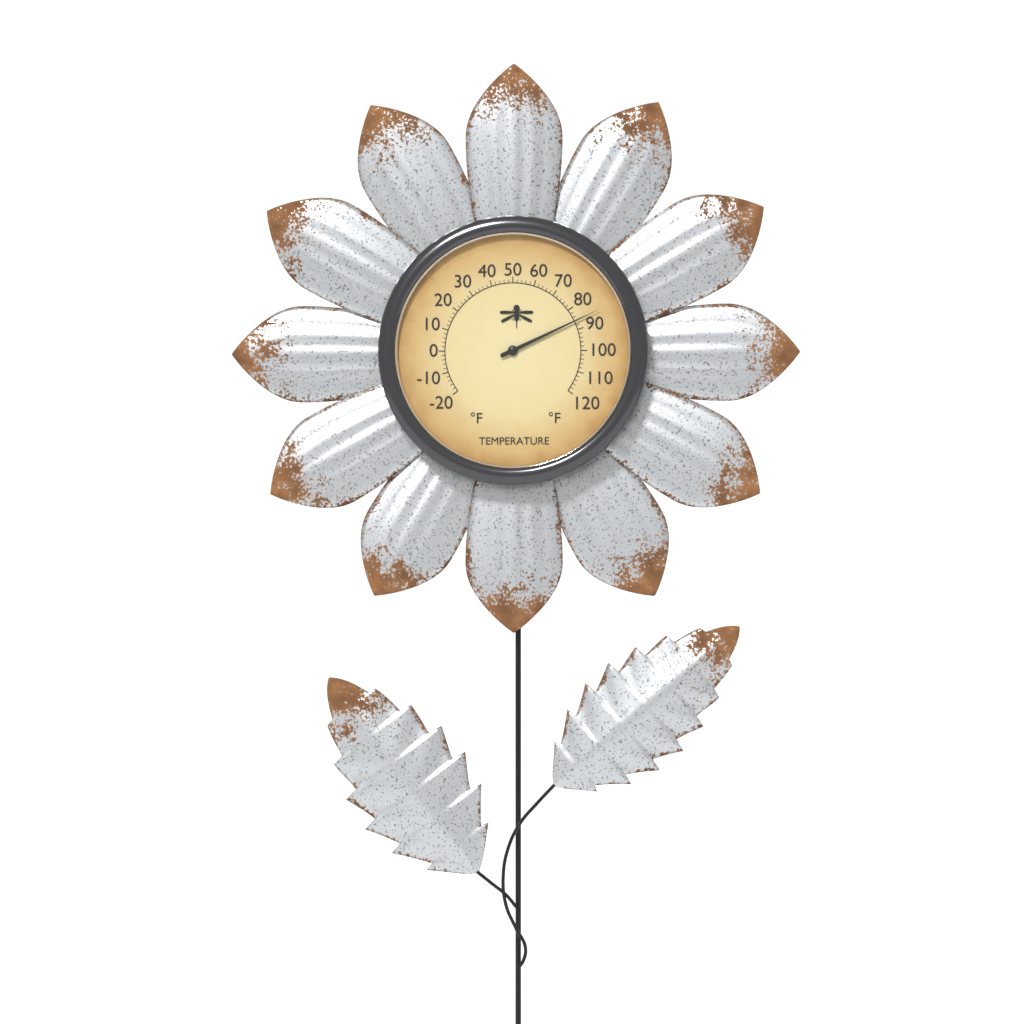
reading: 86 °F
